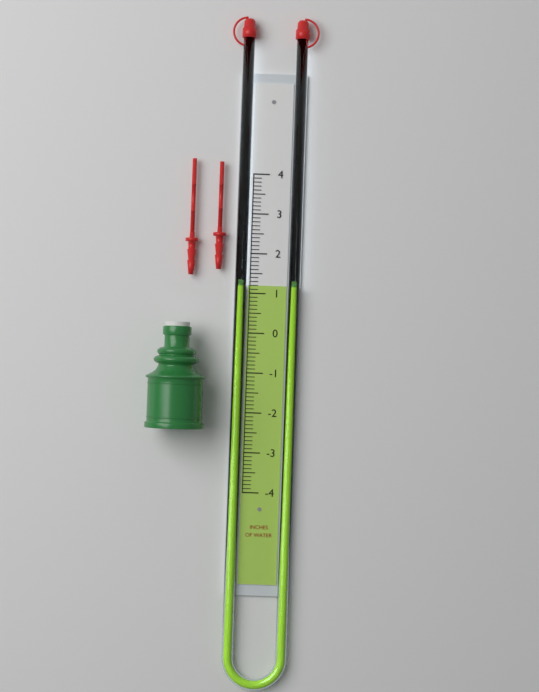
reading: 1.2 in
